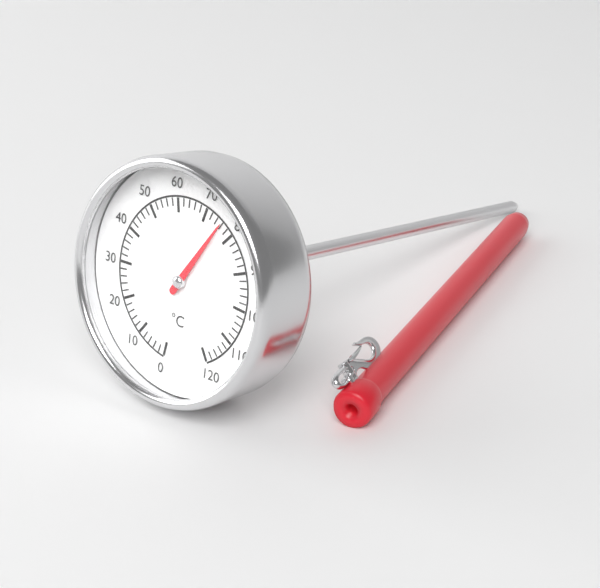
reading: 76 °C
